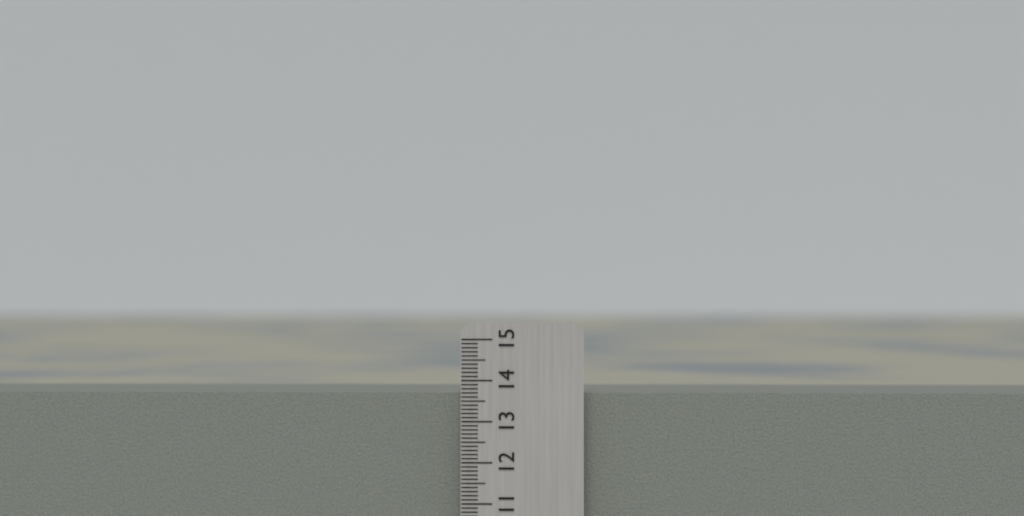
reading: 13.7 cm
